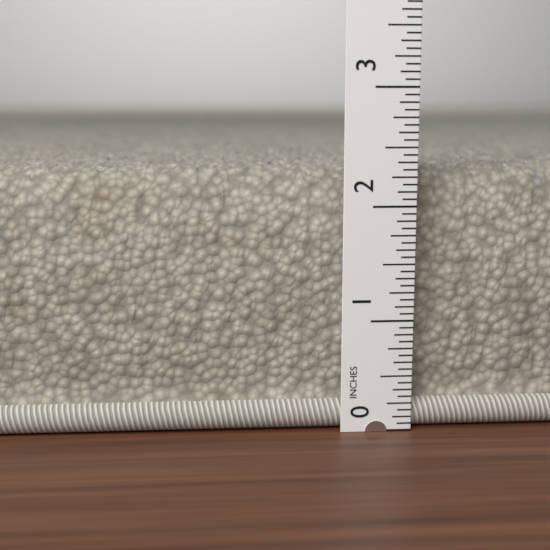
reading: 2.3125 in
